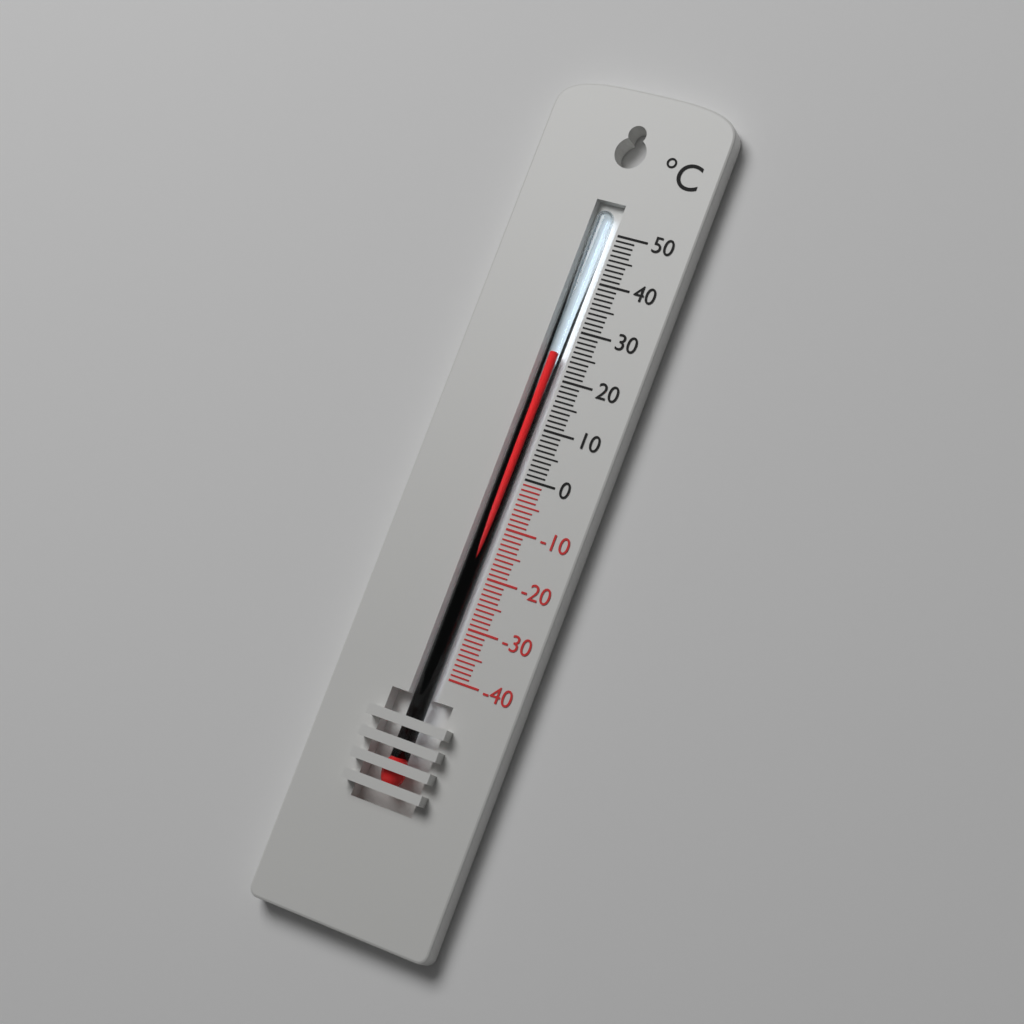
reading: 25 °C
